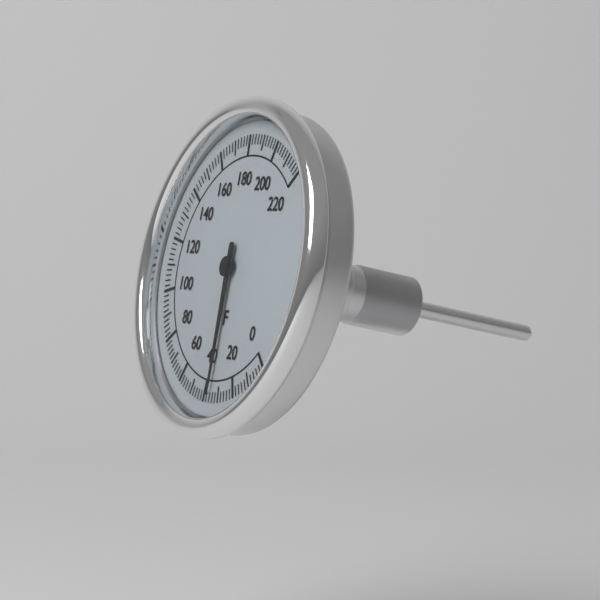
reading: 36 °F
